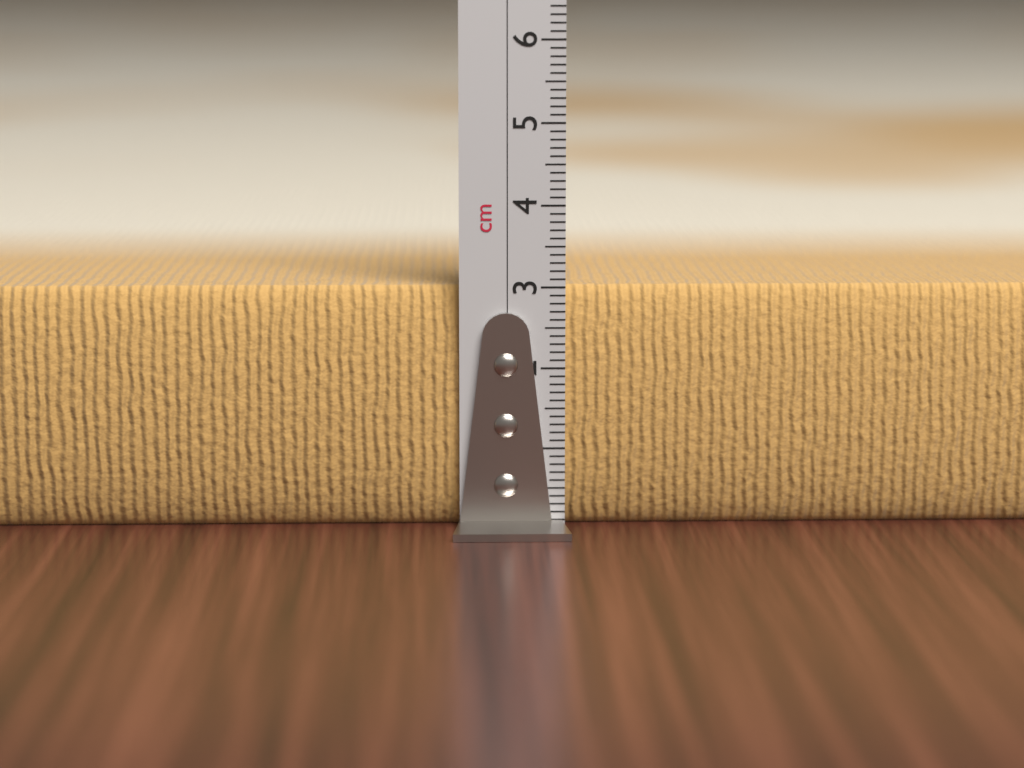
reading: 3.0 cm
